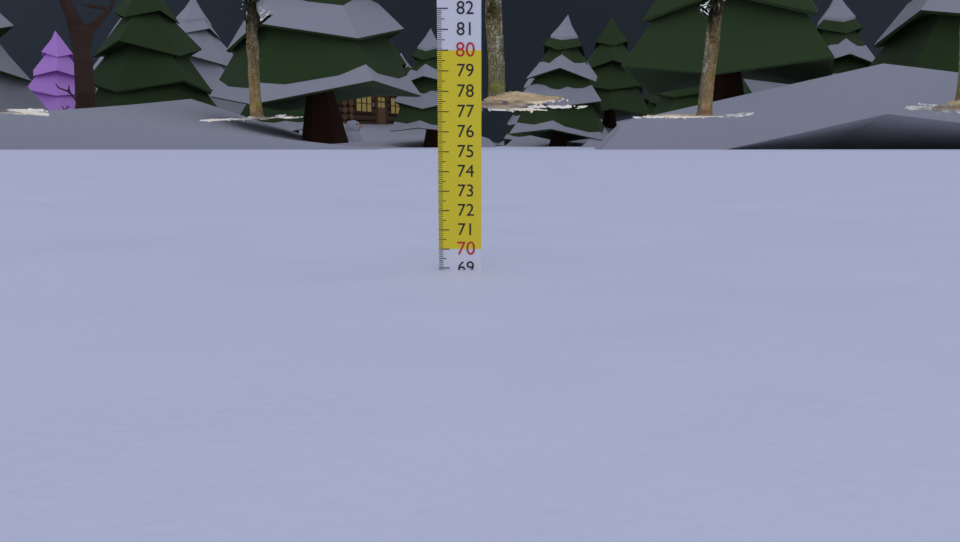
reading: 68.9 cm
